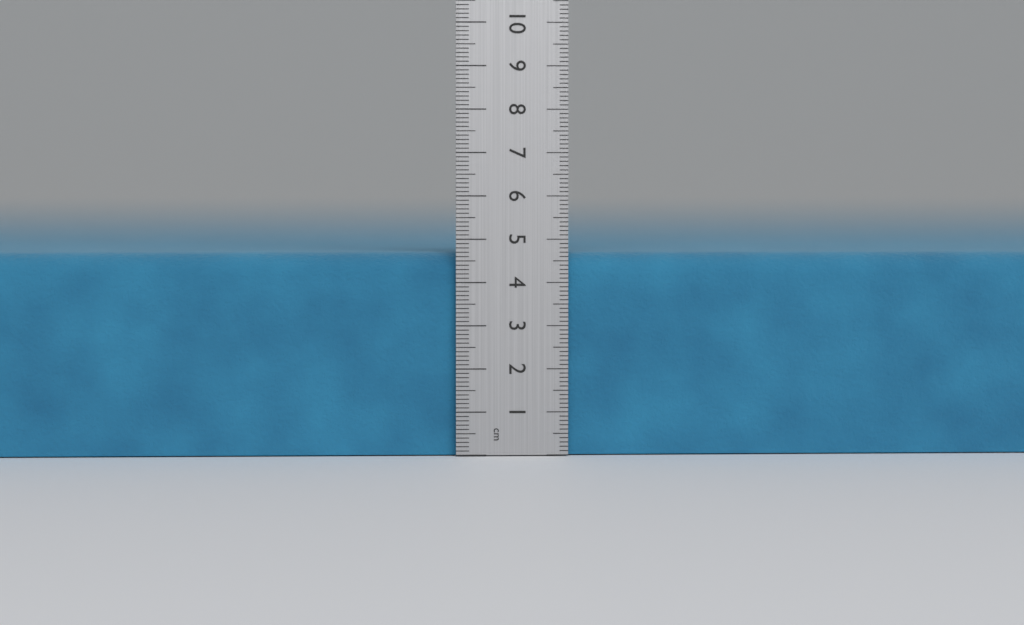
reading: 4.7 cm
